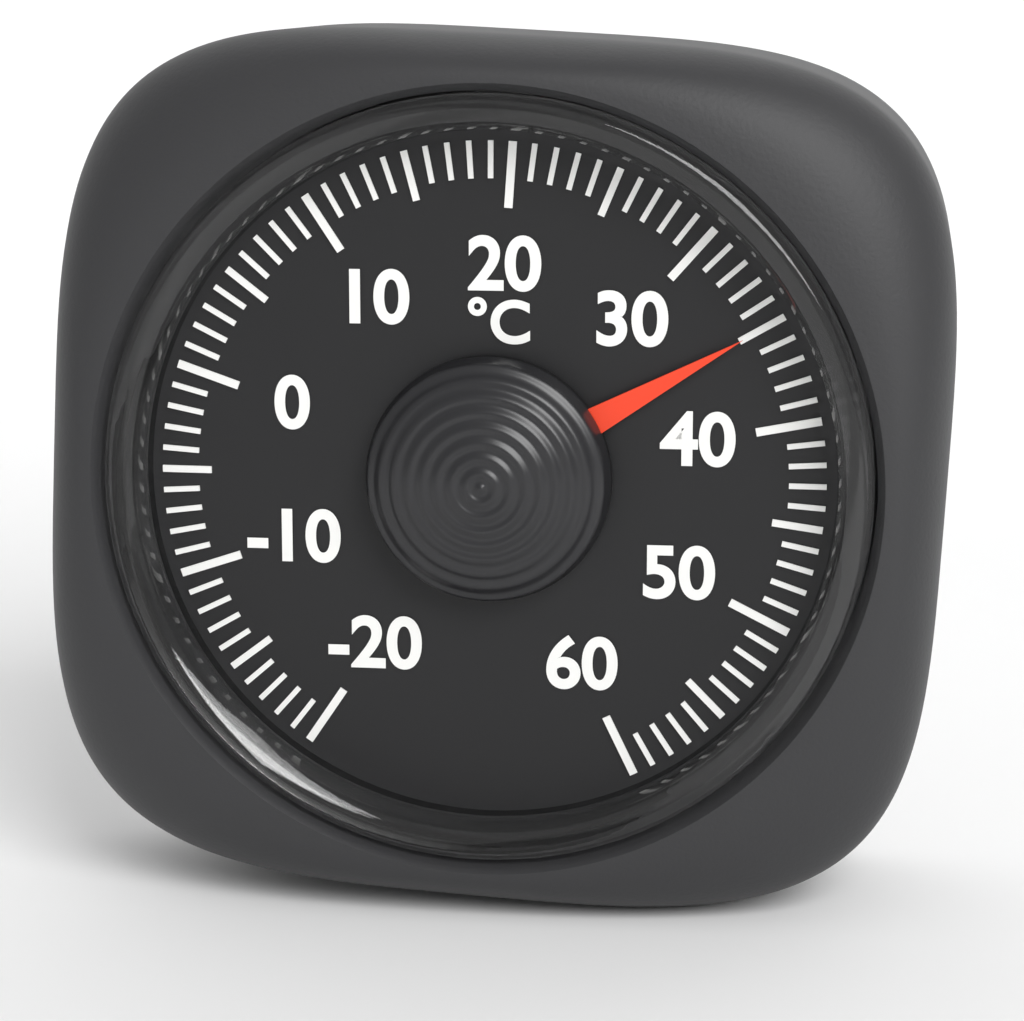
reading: 35 °C
